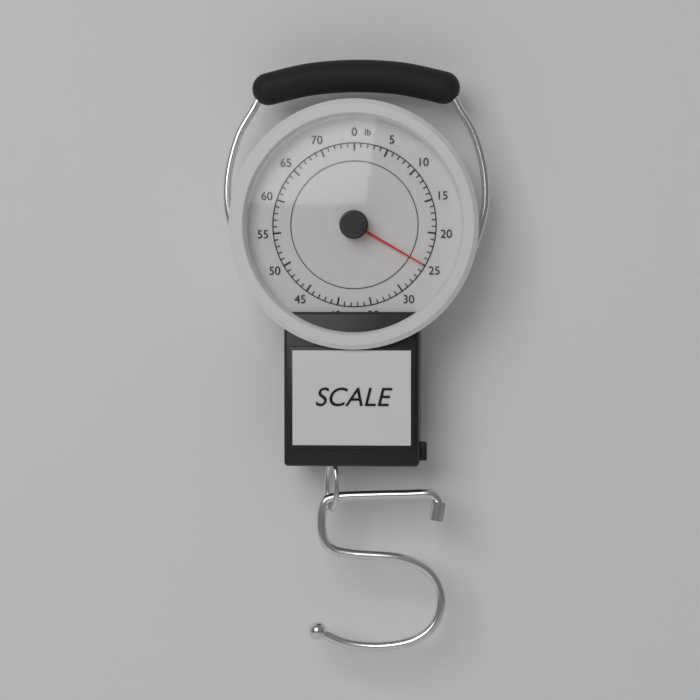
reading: 25 lb
